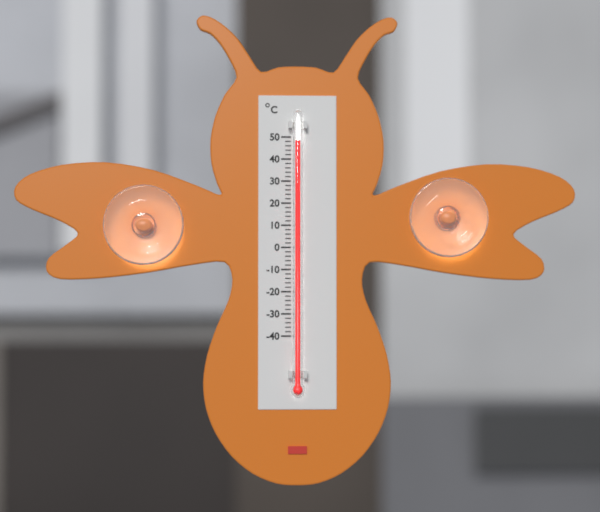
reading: 48 °C
